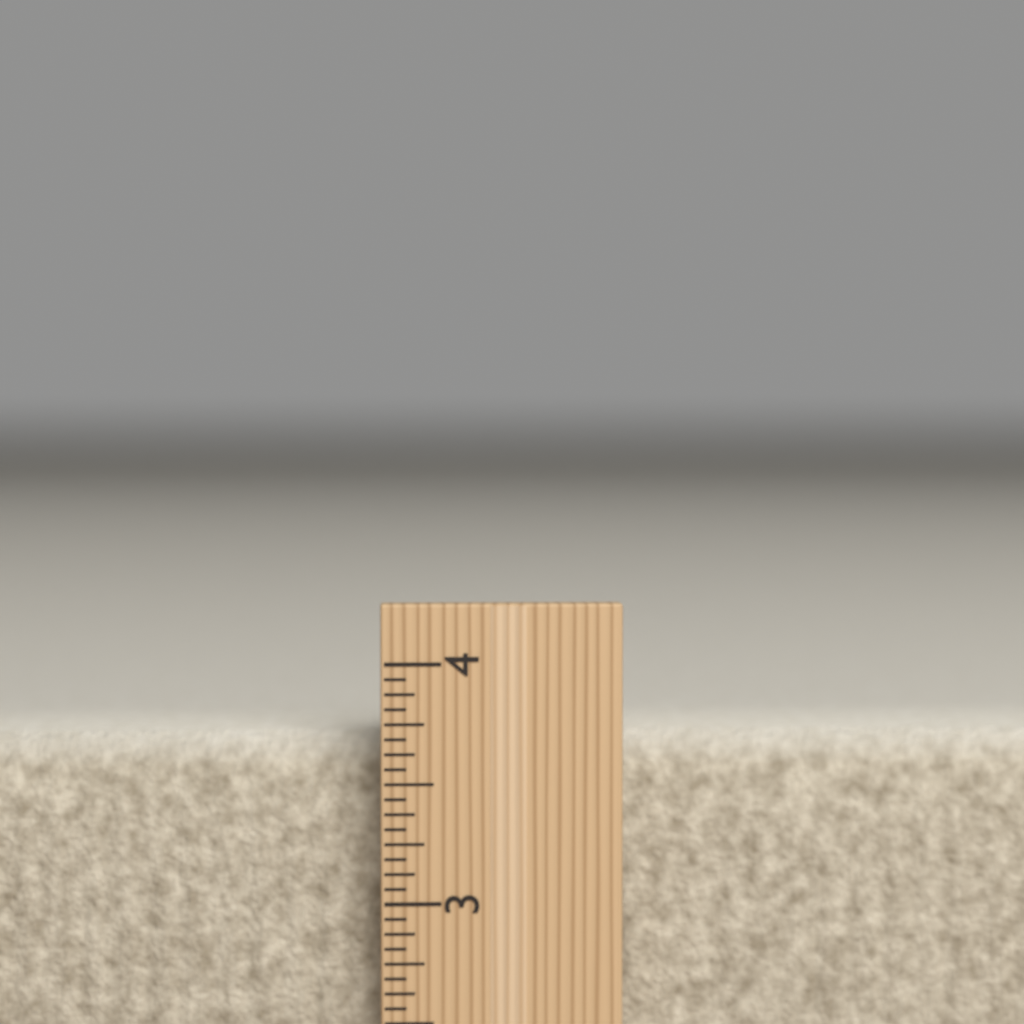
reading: 3.6875 inch
